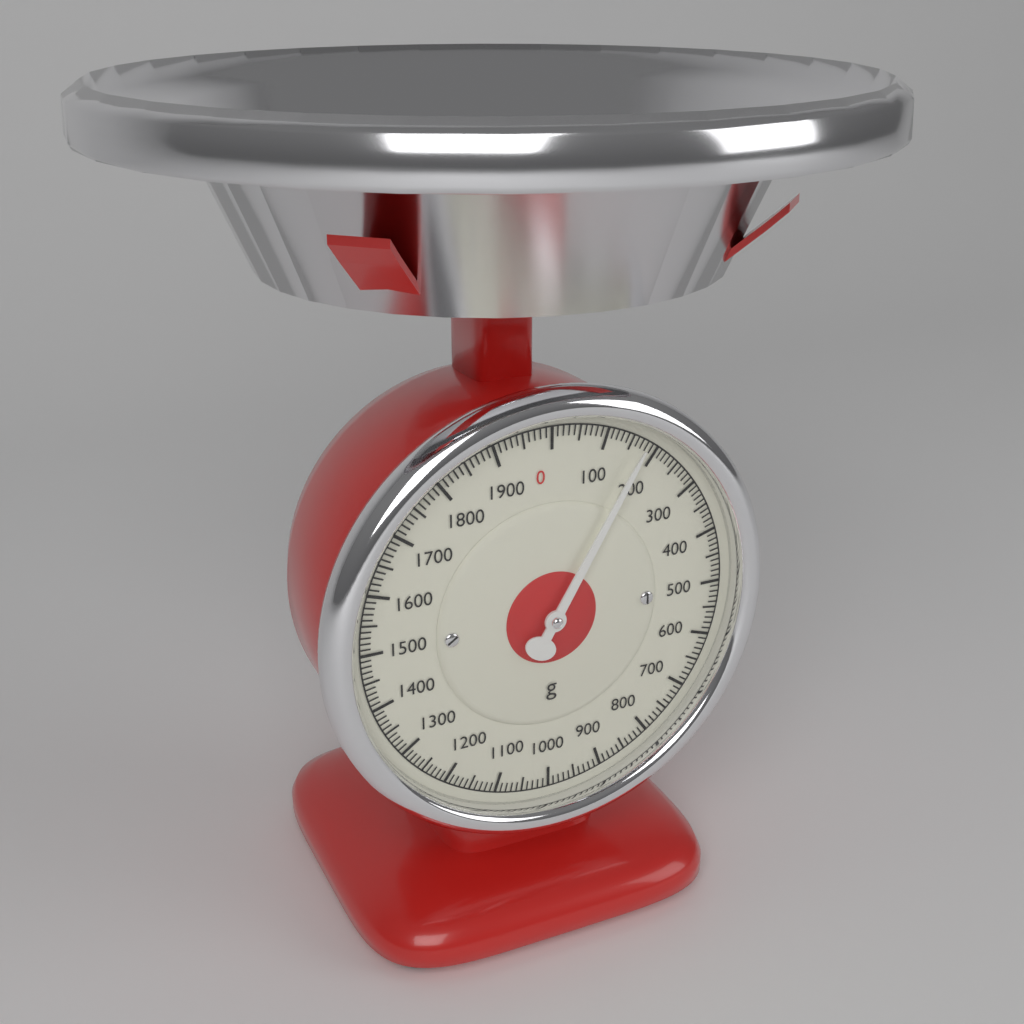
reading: 170 g
